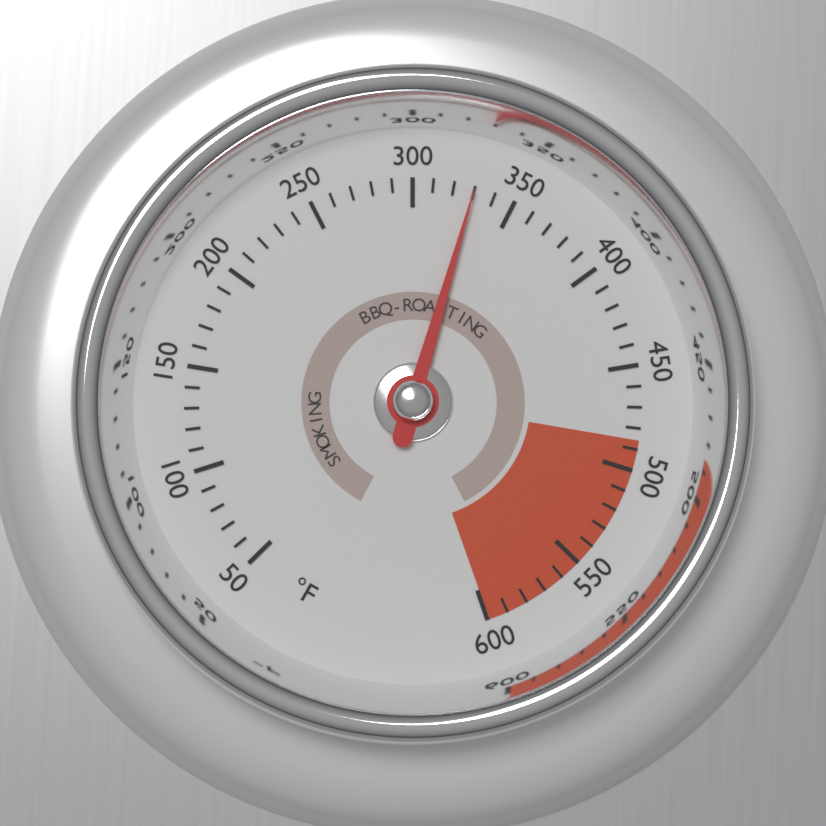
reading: 330 °F
